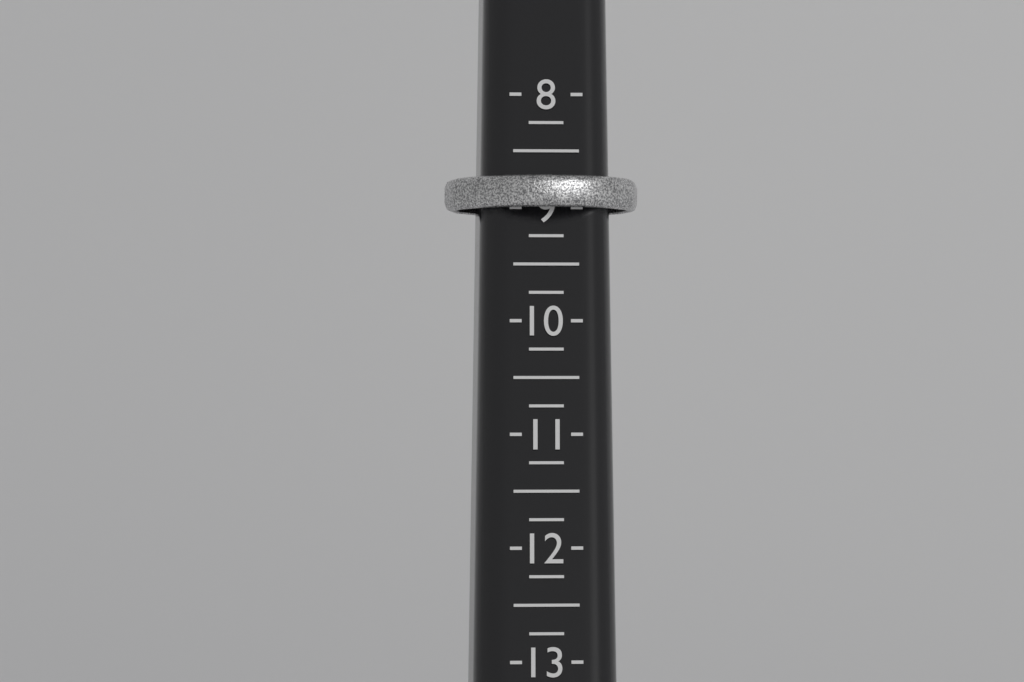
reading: 9.00 (no unit)
